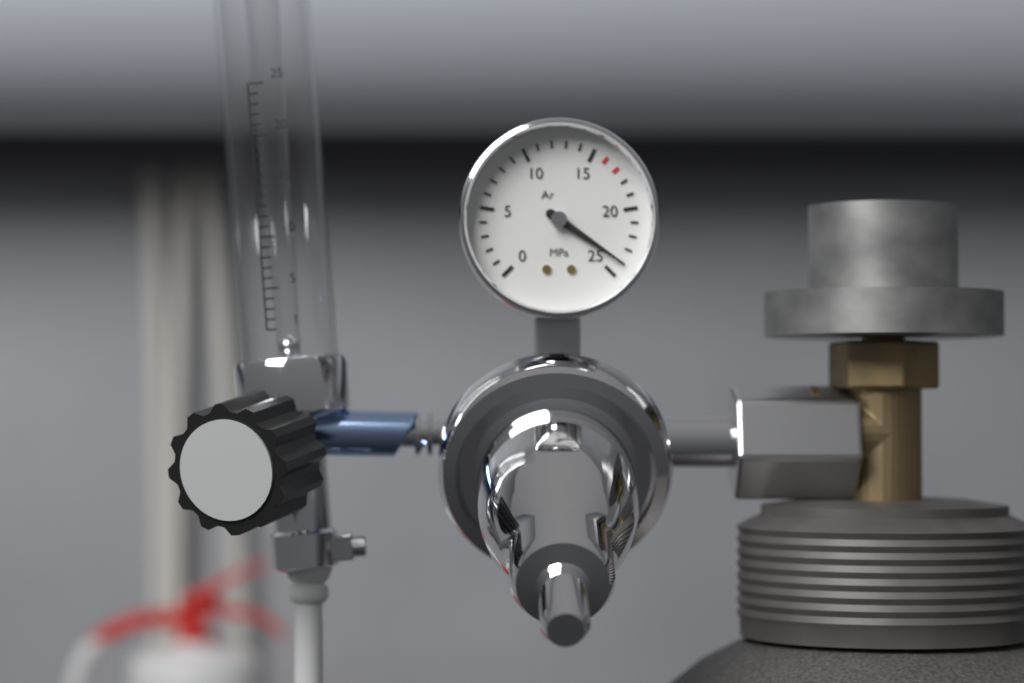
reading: 24 MPa
